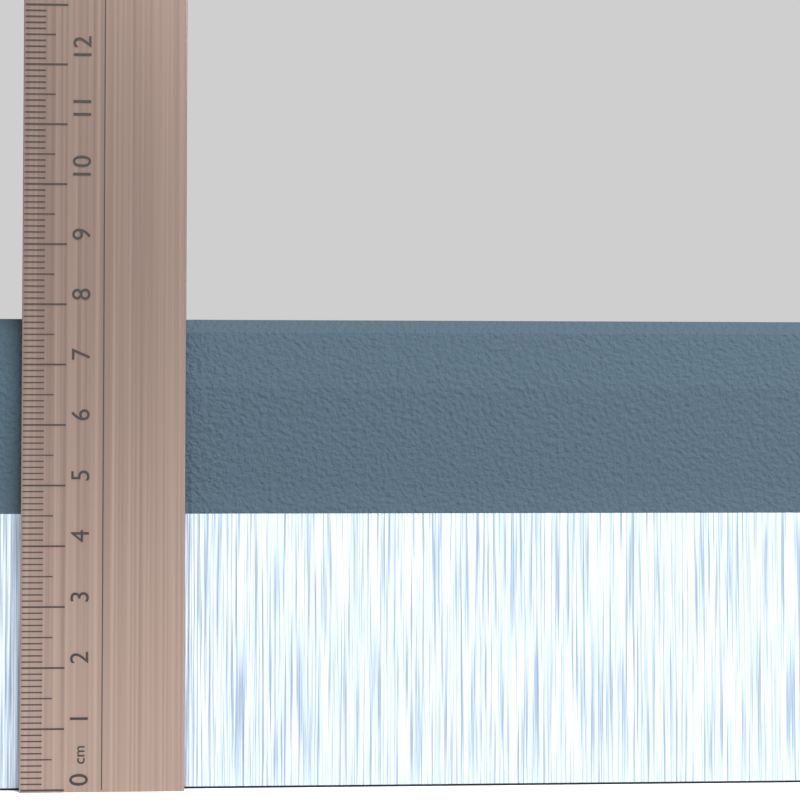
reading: 7.8 cm
